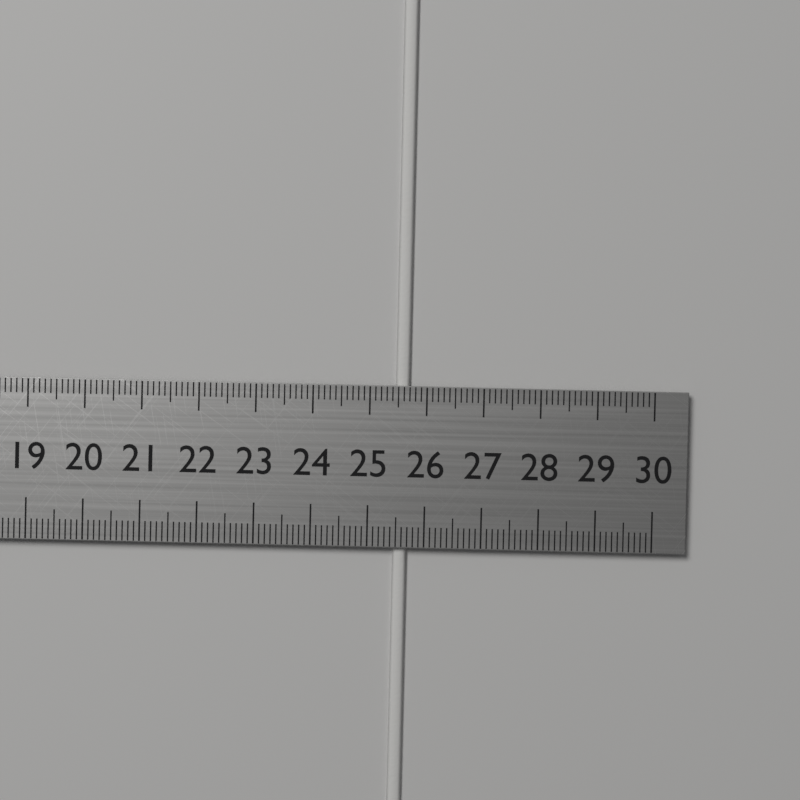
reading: 25.7 cm
